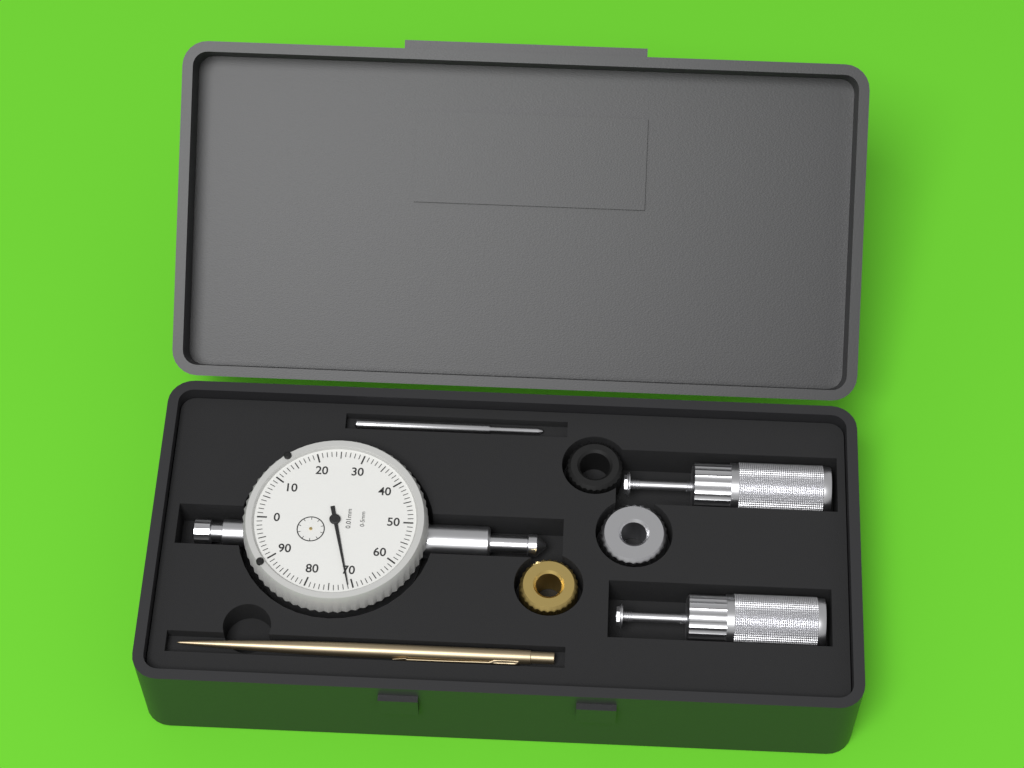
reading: 0.71 mm
